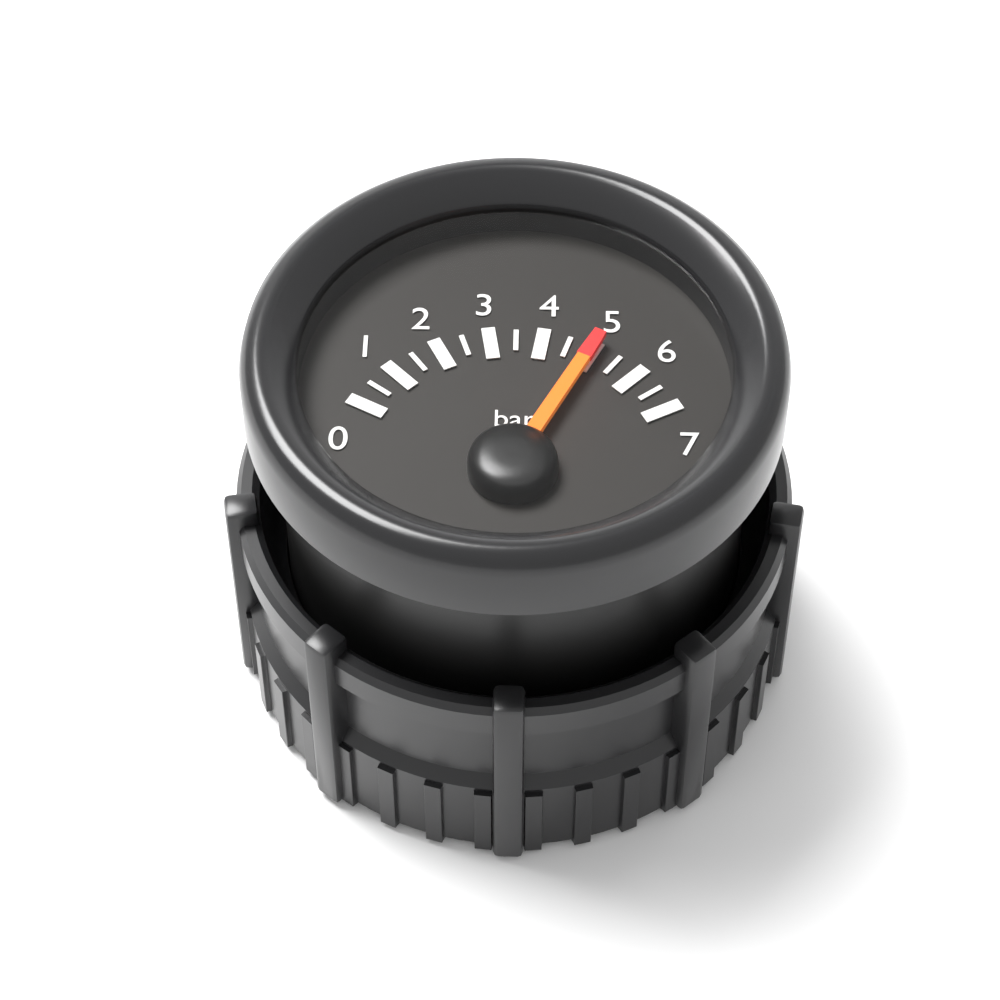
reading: 5.0 bar
